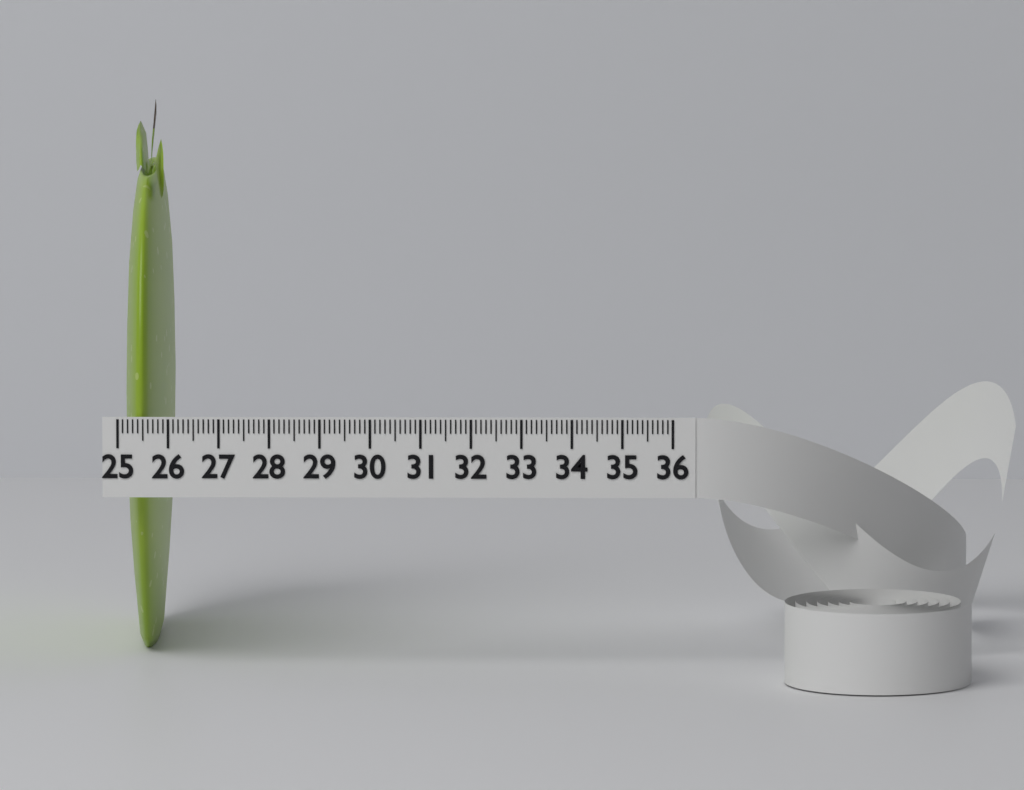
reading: 25.9 (no unit)
